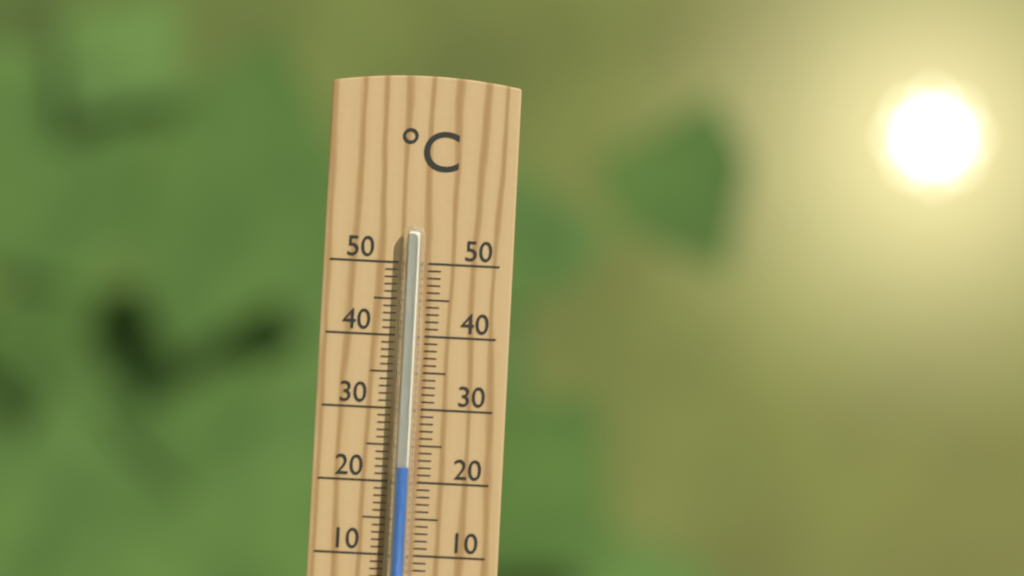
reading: 22 °C
